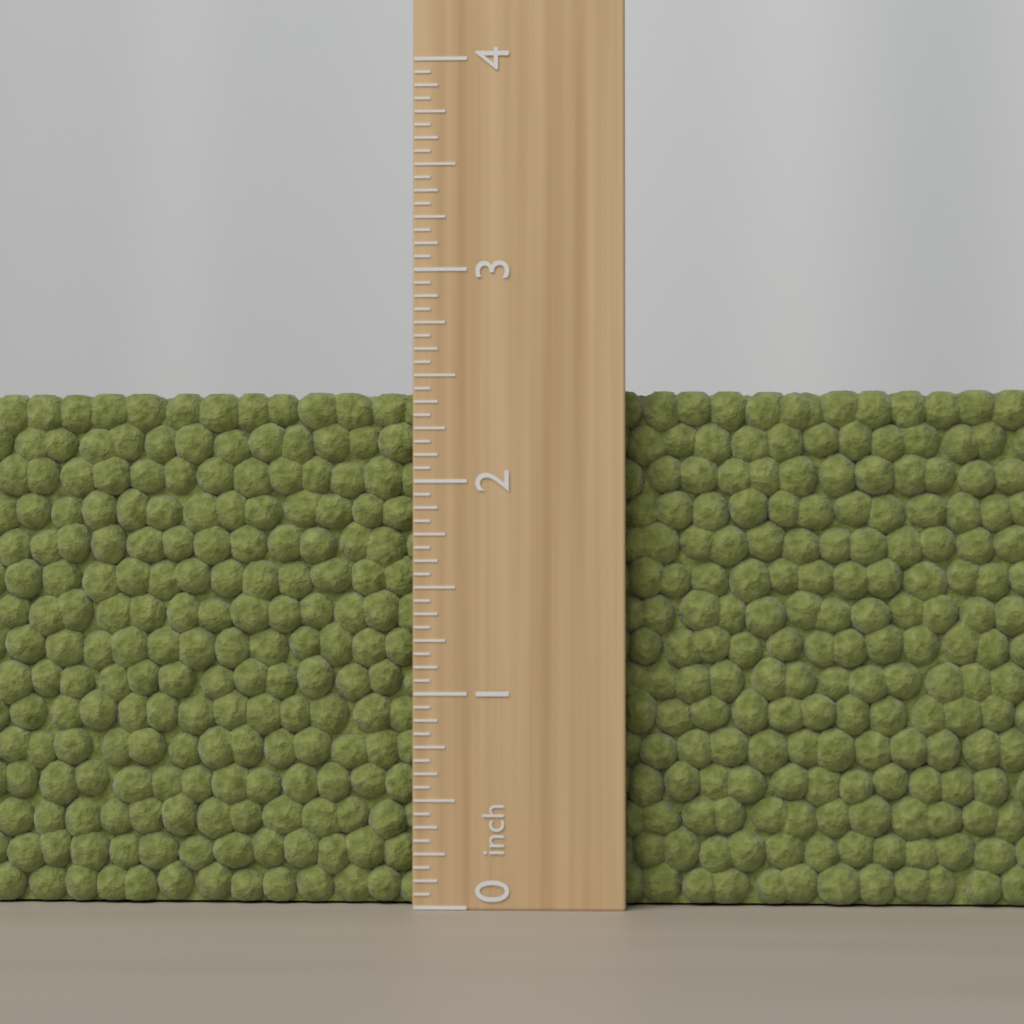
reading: 2.4375 inch
